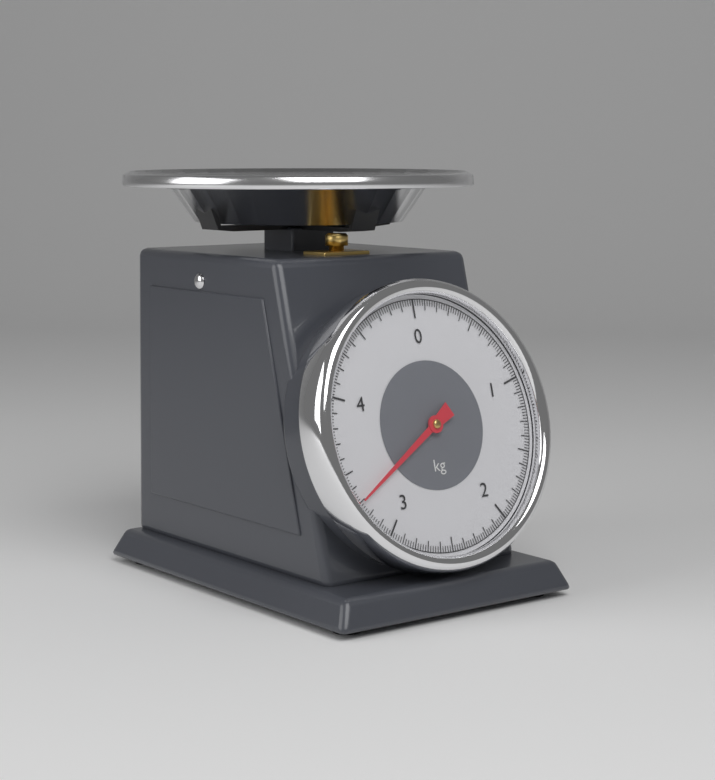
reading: 3.30 kg
